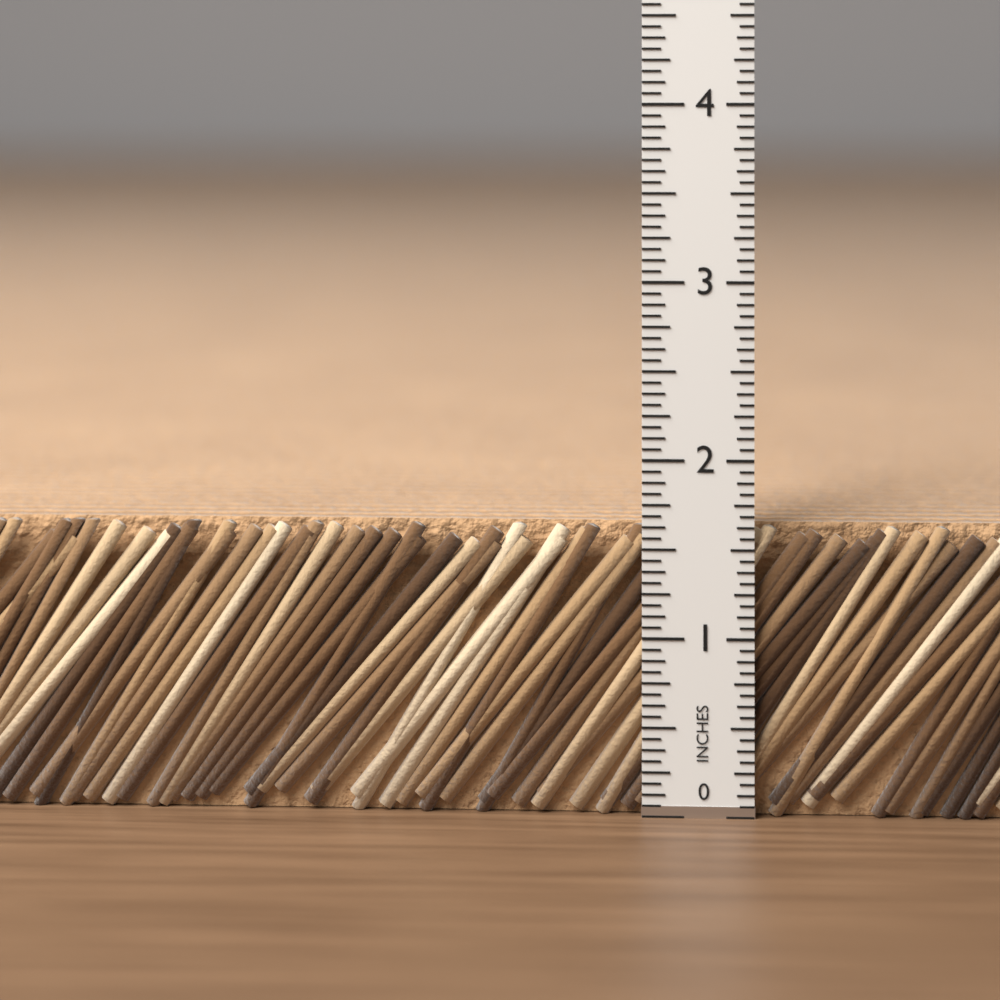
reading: 1.6250 in
